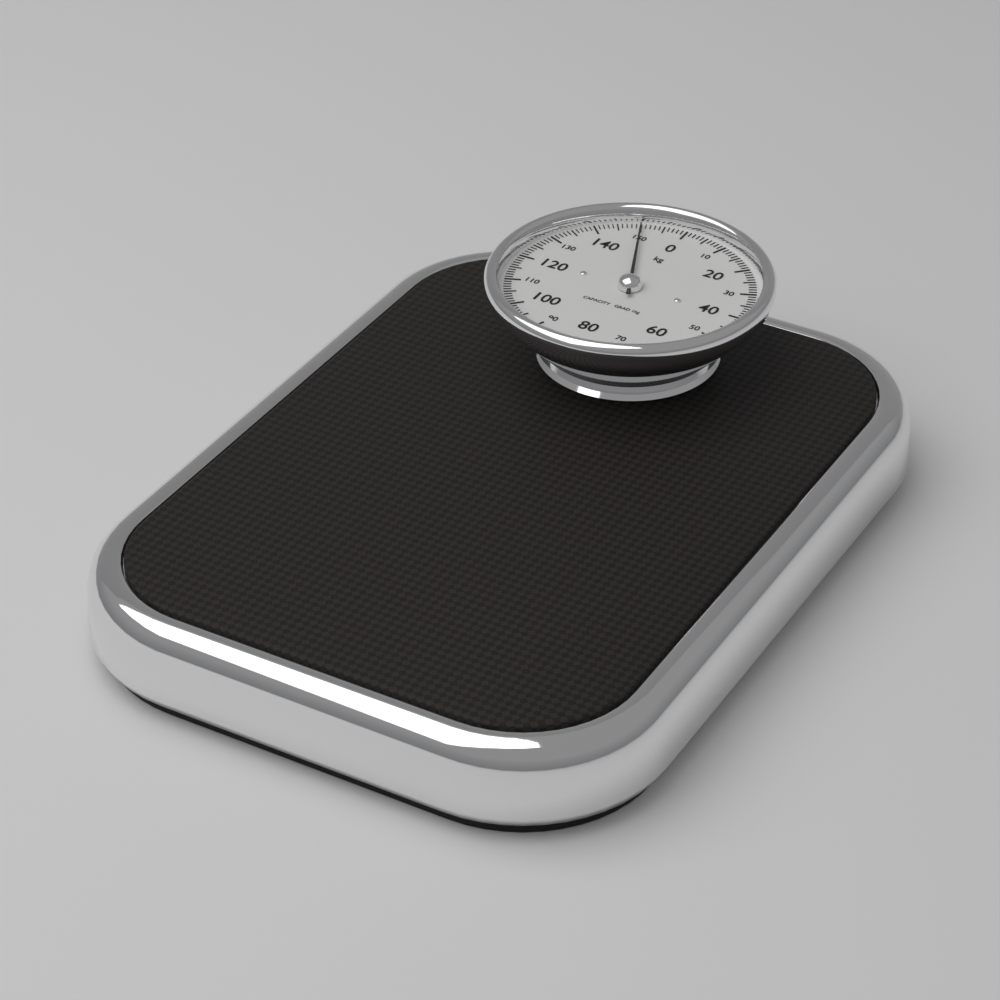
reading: 150 kg
